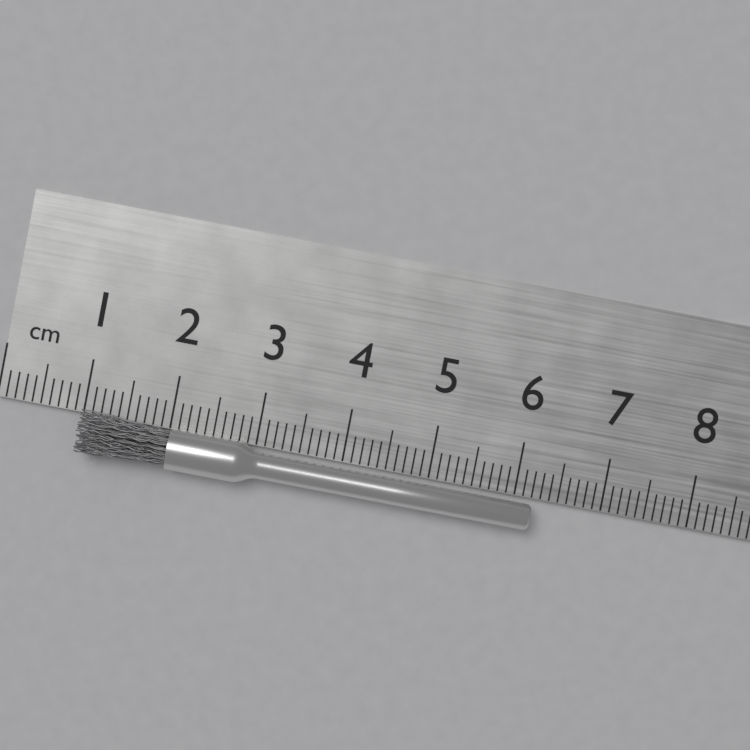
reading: 6.2 cm
